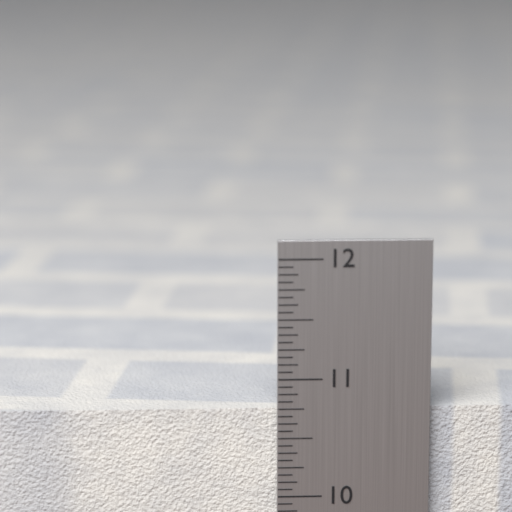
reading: 10.7500 in
